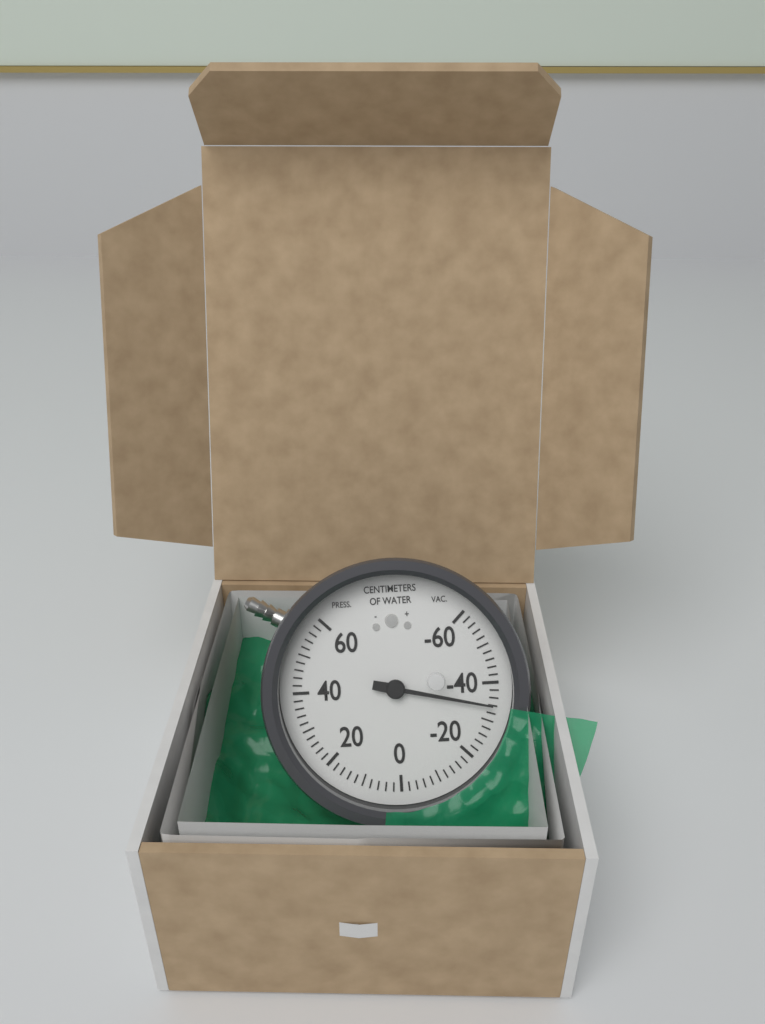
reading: -34 cmH2O
